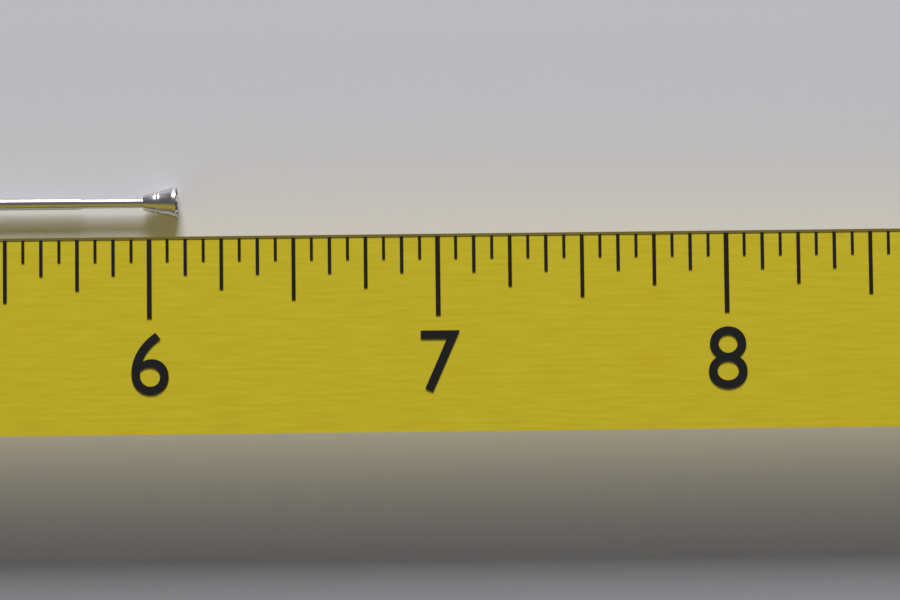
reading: 6.0625 (no unit)
